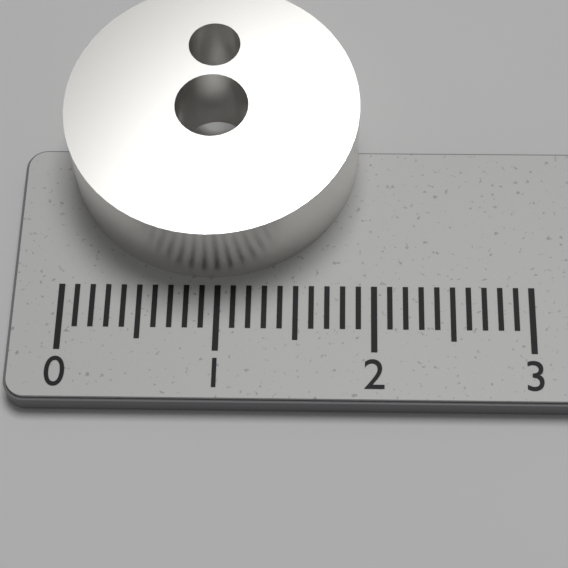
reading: 1.9 (no unit)
